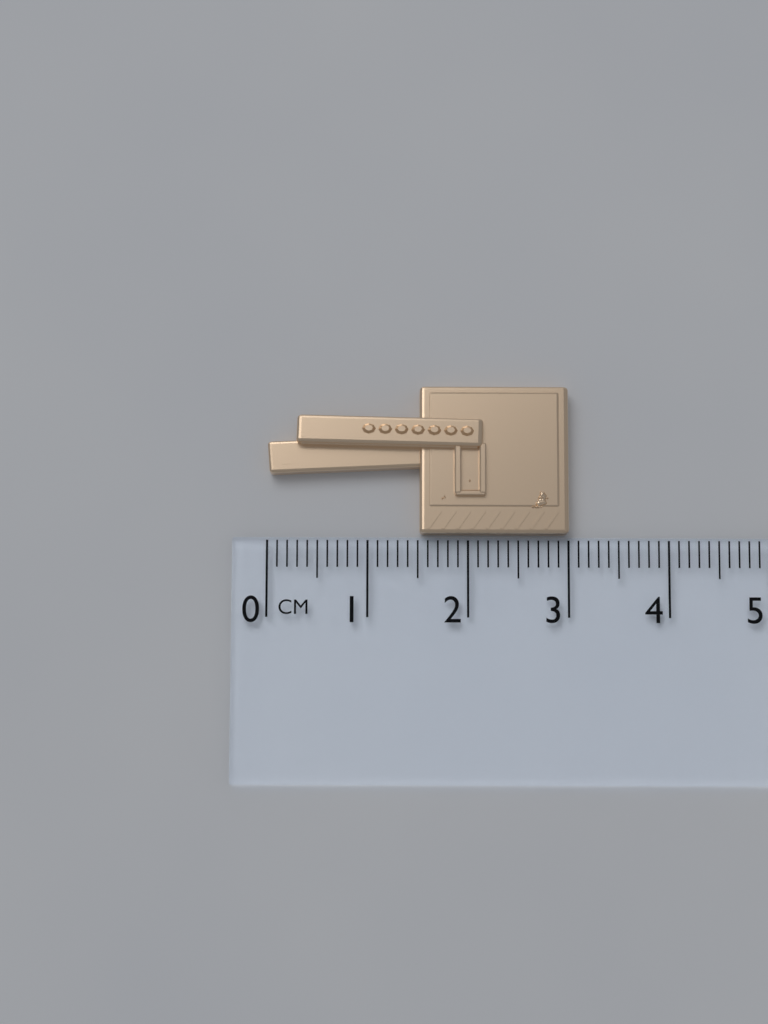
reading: 3.0 cm
